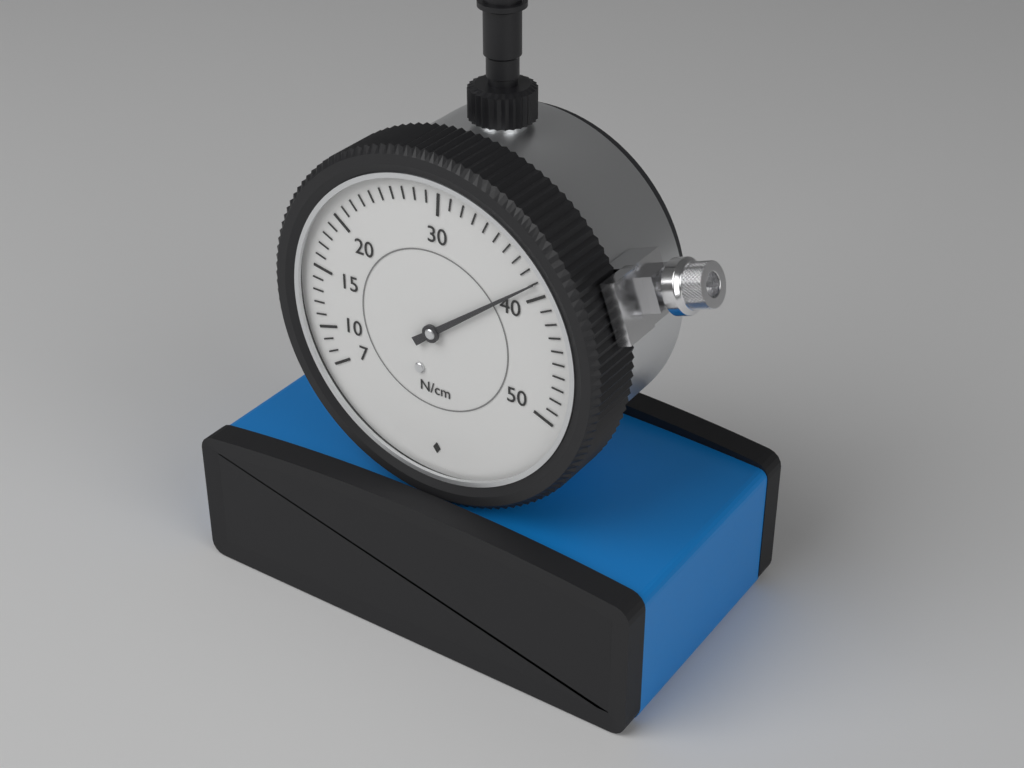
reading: 39 N/cm
